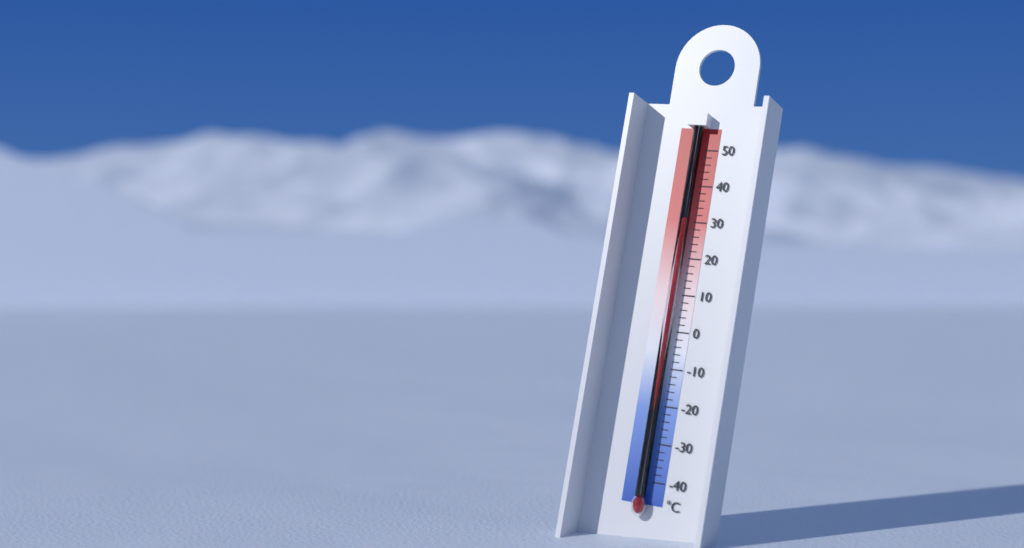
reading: 30 °C
